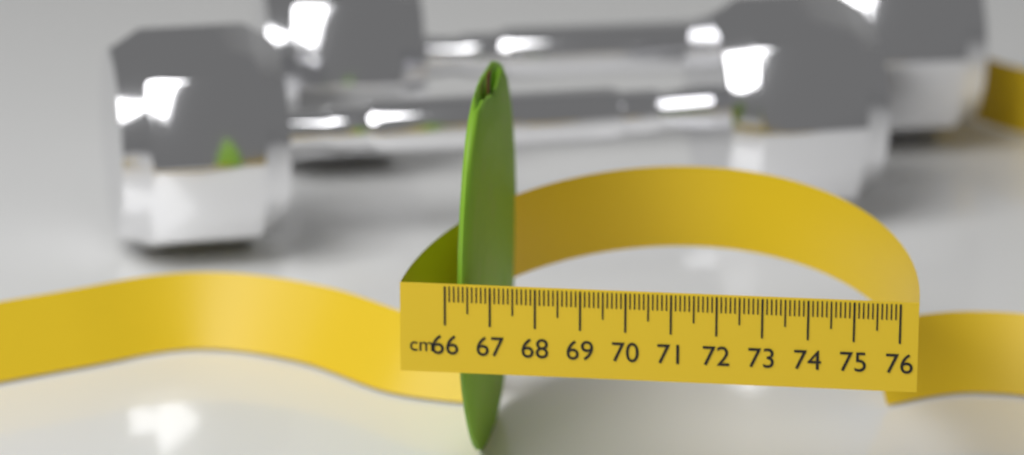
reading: 66.7 cm
